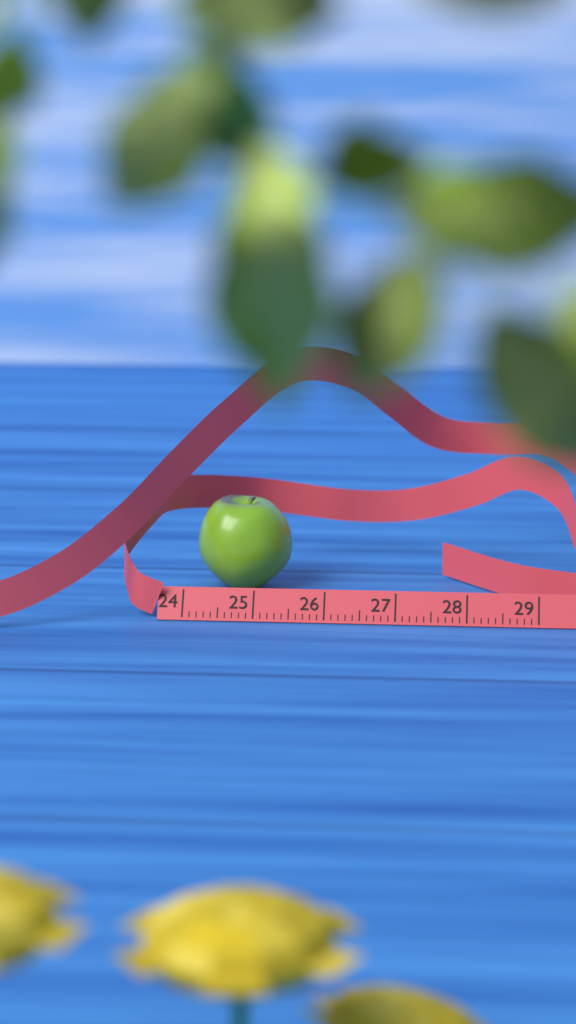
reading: 25.4 cm
